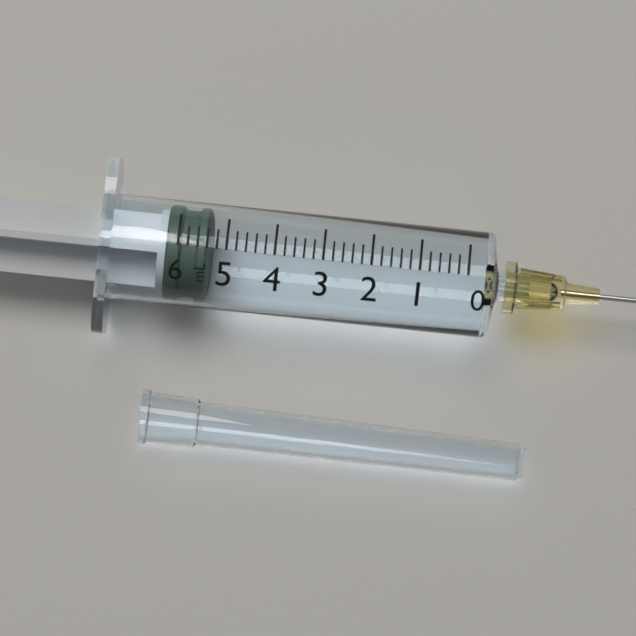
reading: 5.4 ml
